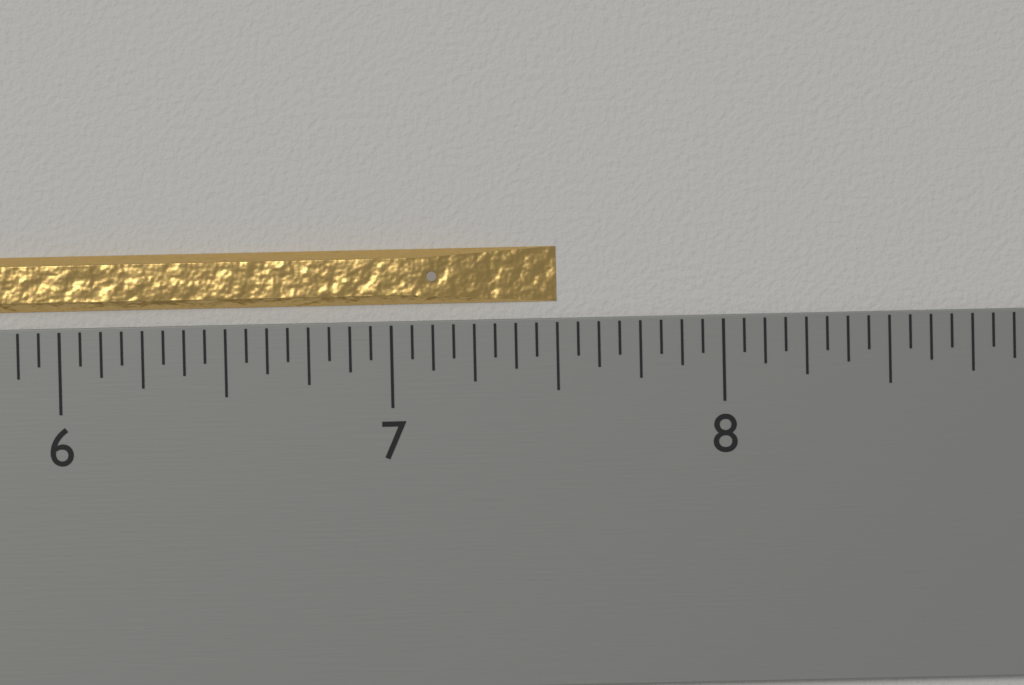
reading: 7.5000 inch
